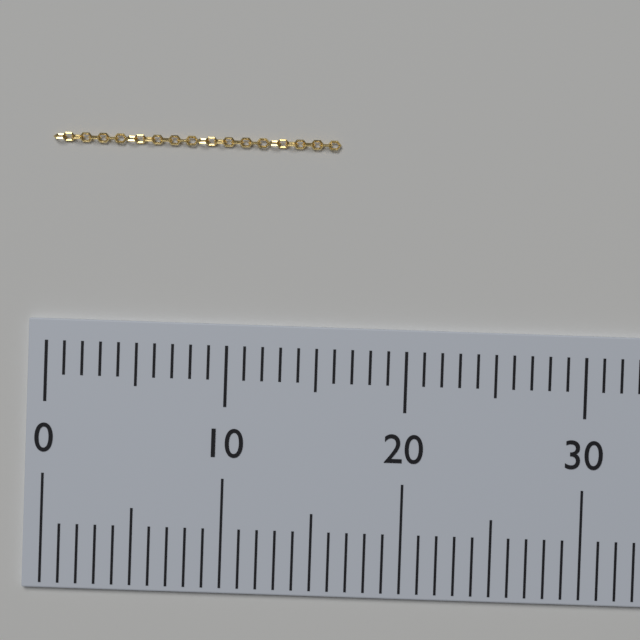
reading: 16 (no unit)
